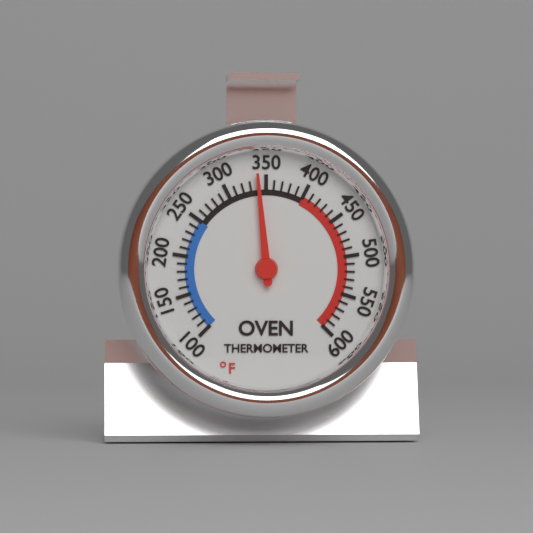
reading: 340 °F
